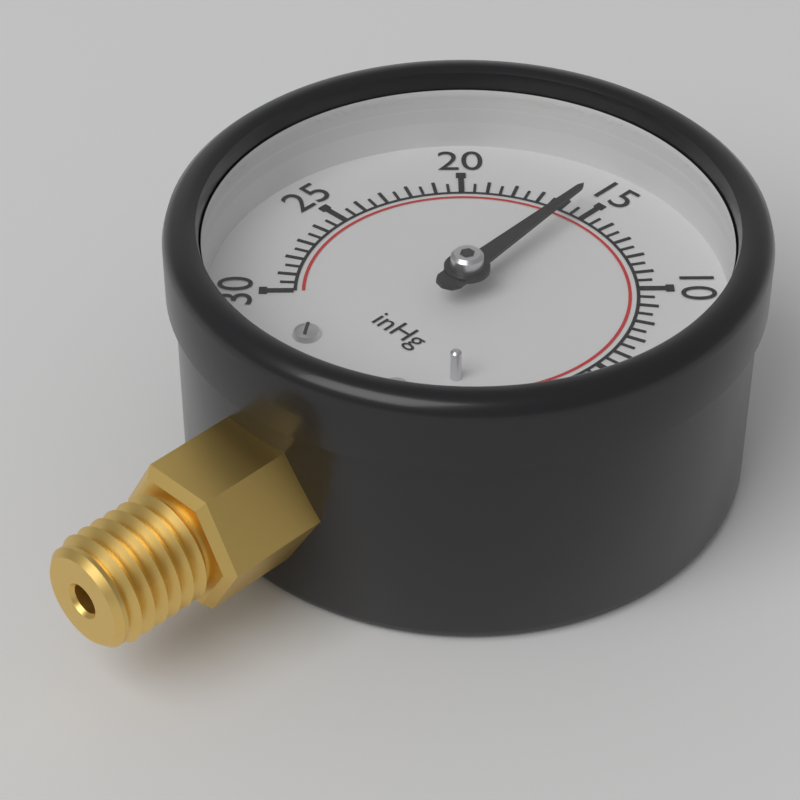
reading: 15.5 inHg
